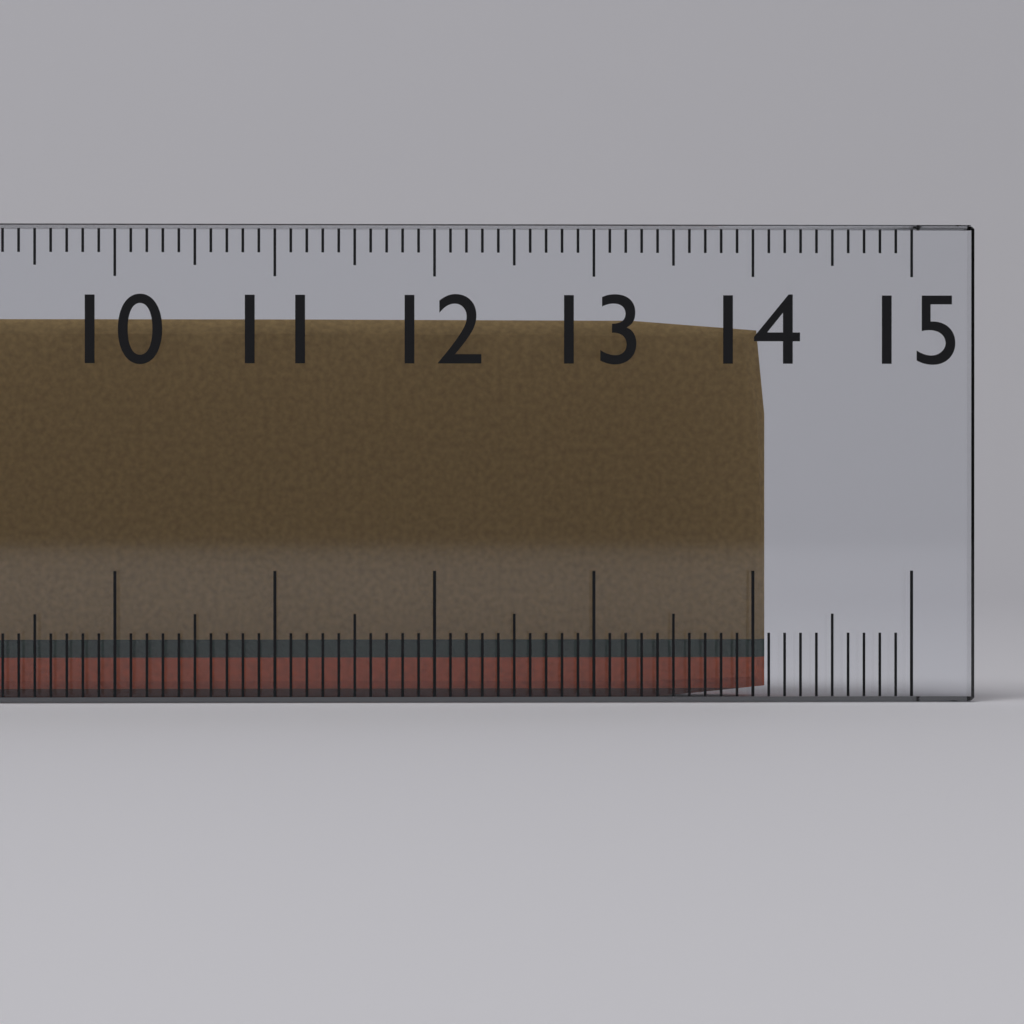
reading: 14.1 cm
